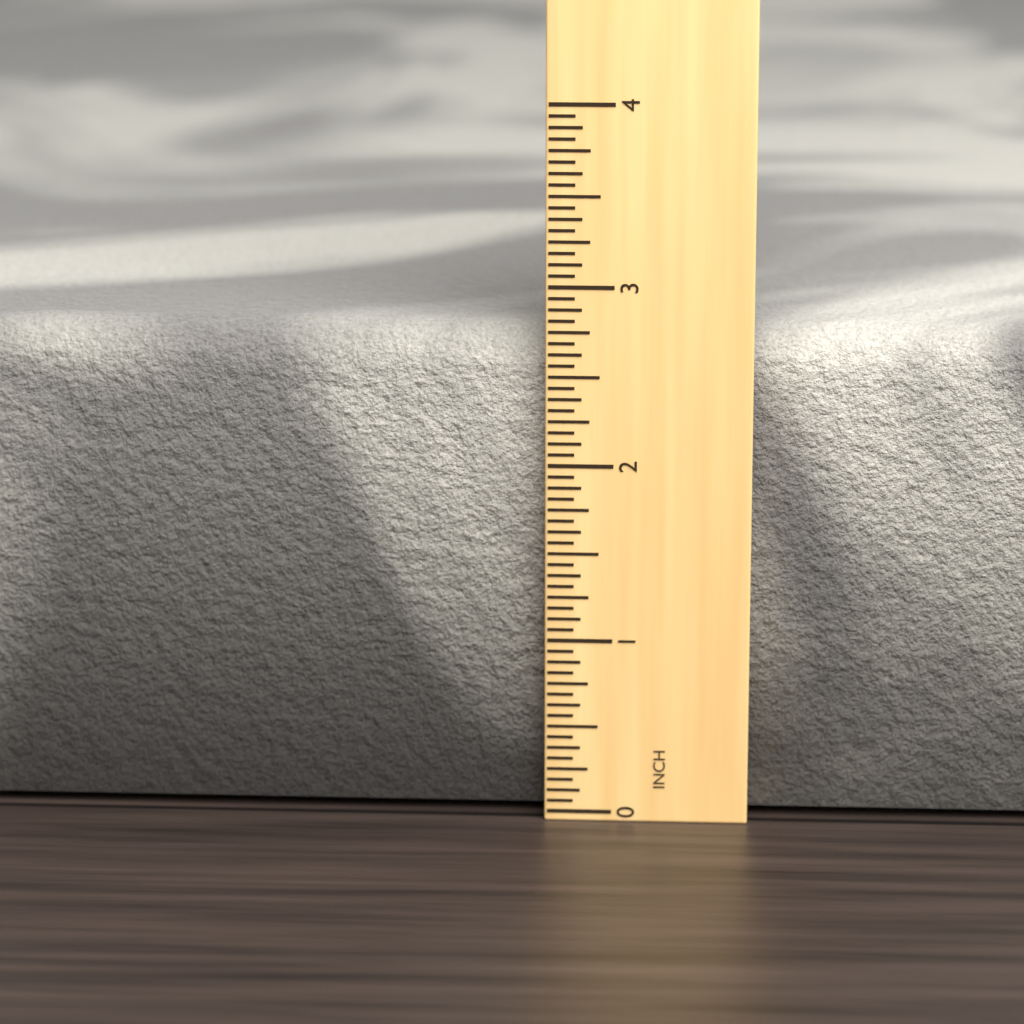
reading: 2.7500 in
